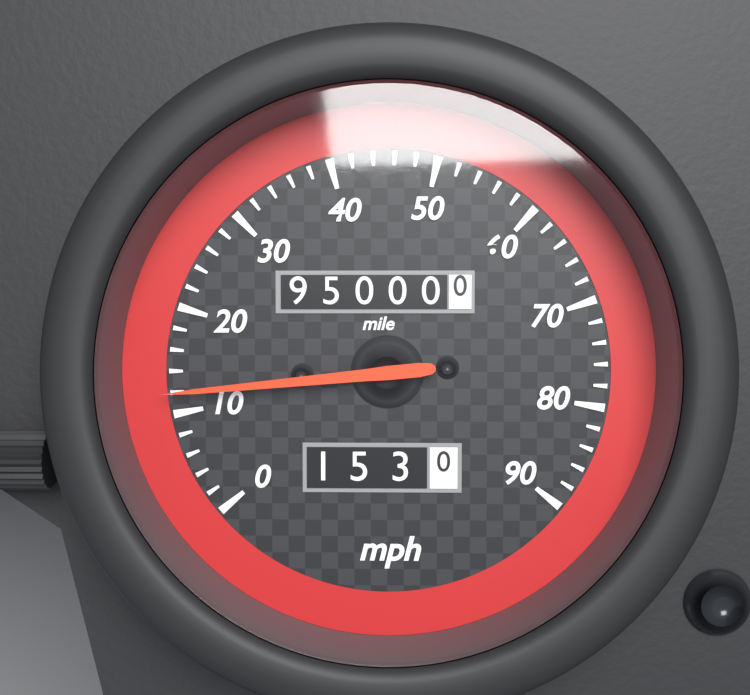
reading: 12 mph
